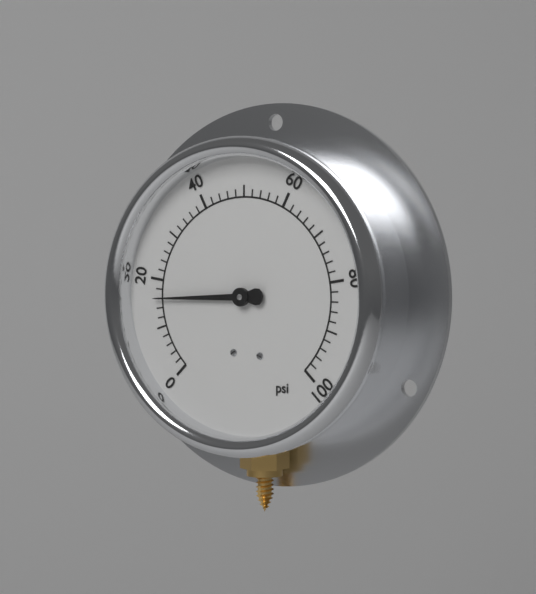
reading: 16 psi
